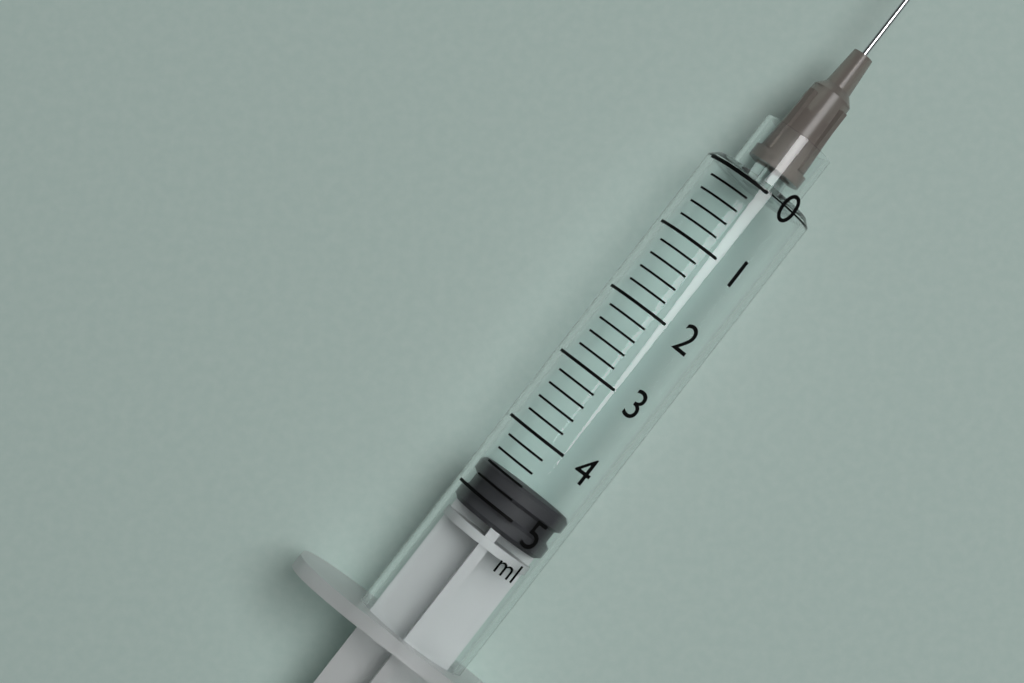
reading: 4.6 ml
